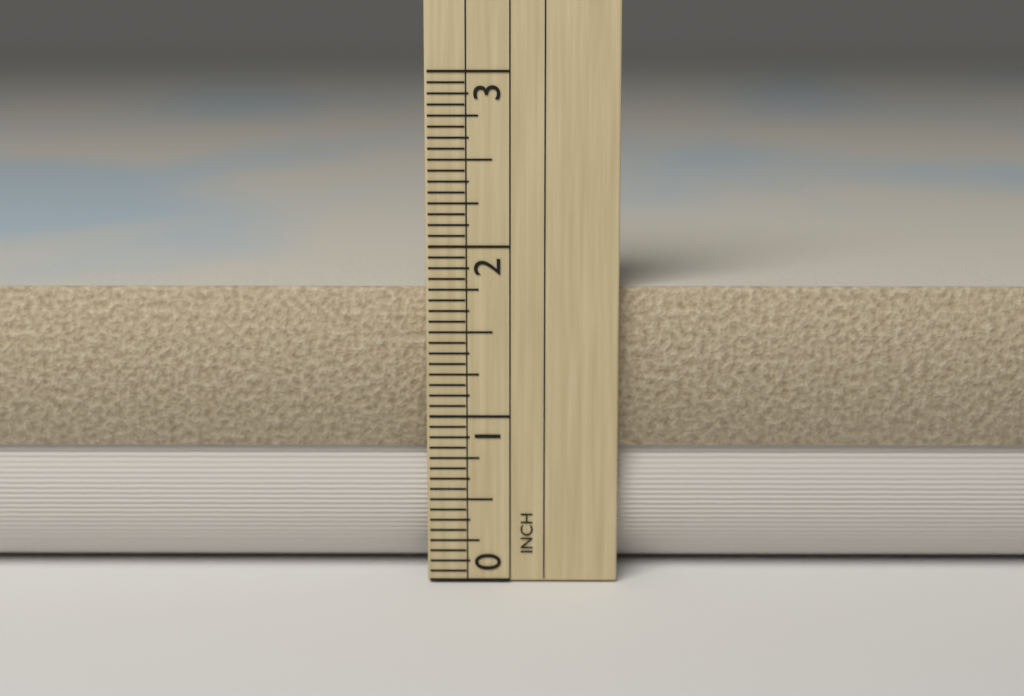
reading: 1.7500 in
